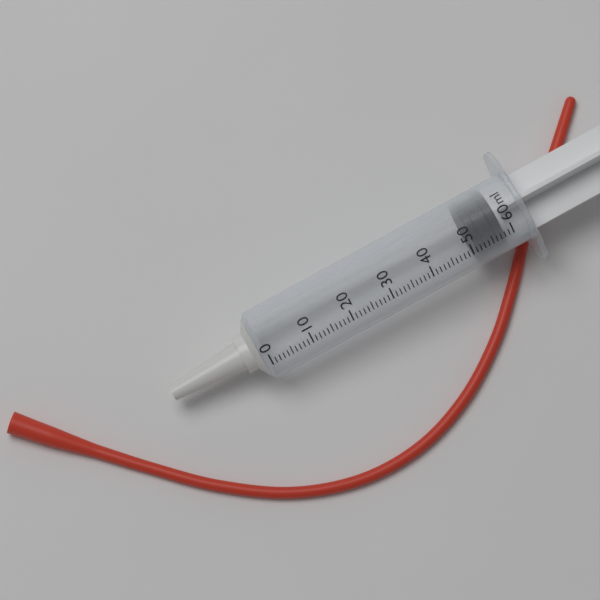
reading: 51 ml
